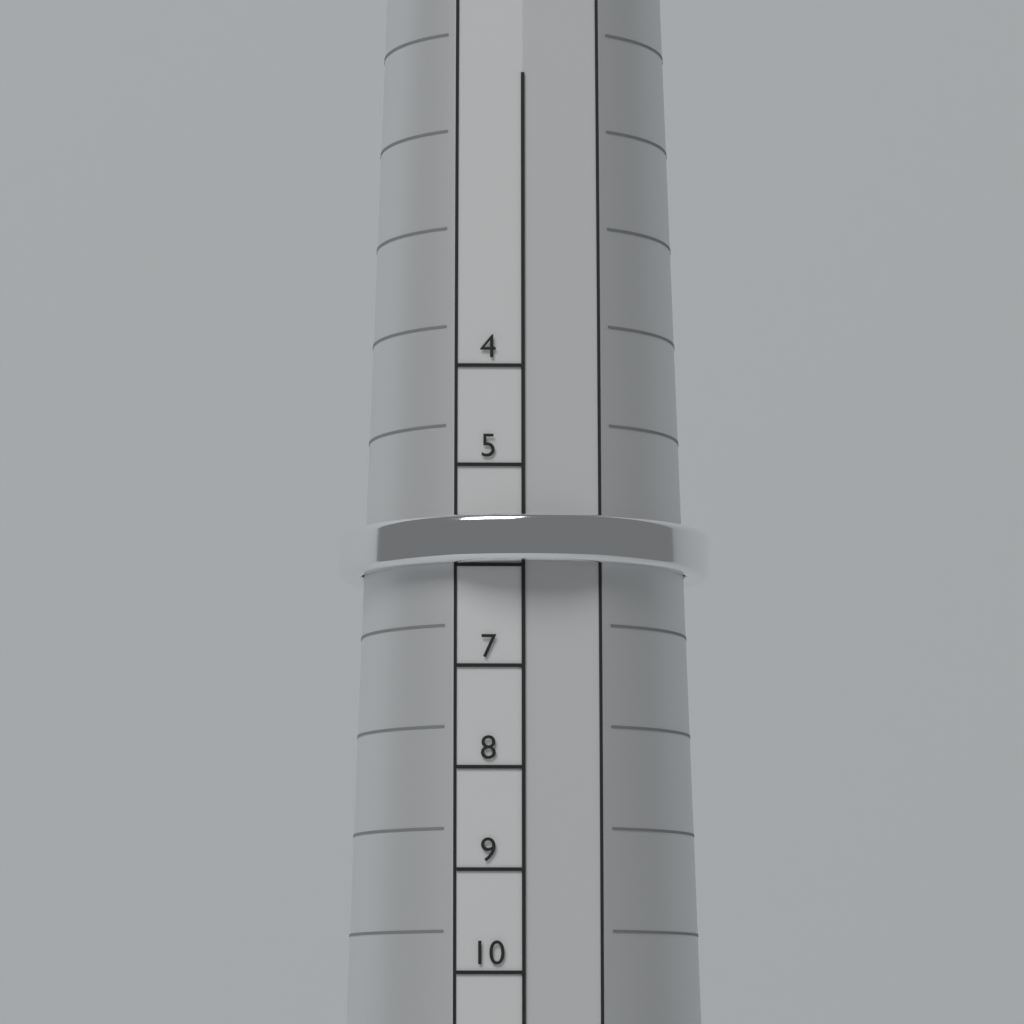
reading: 6 (no unit)
